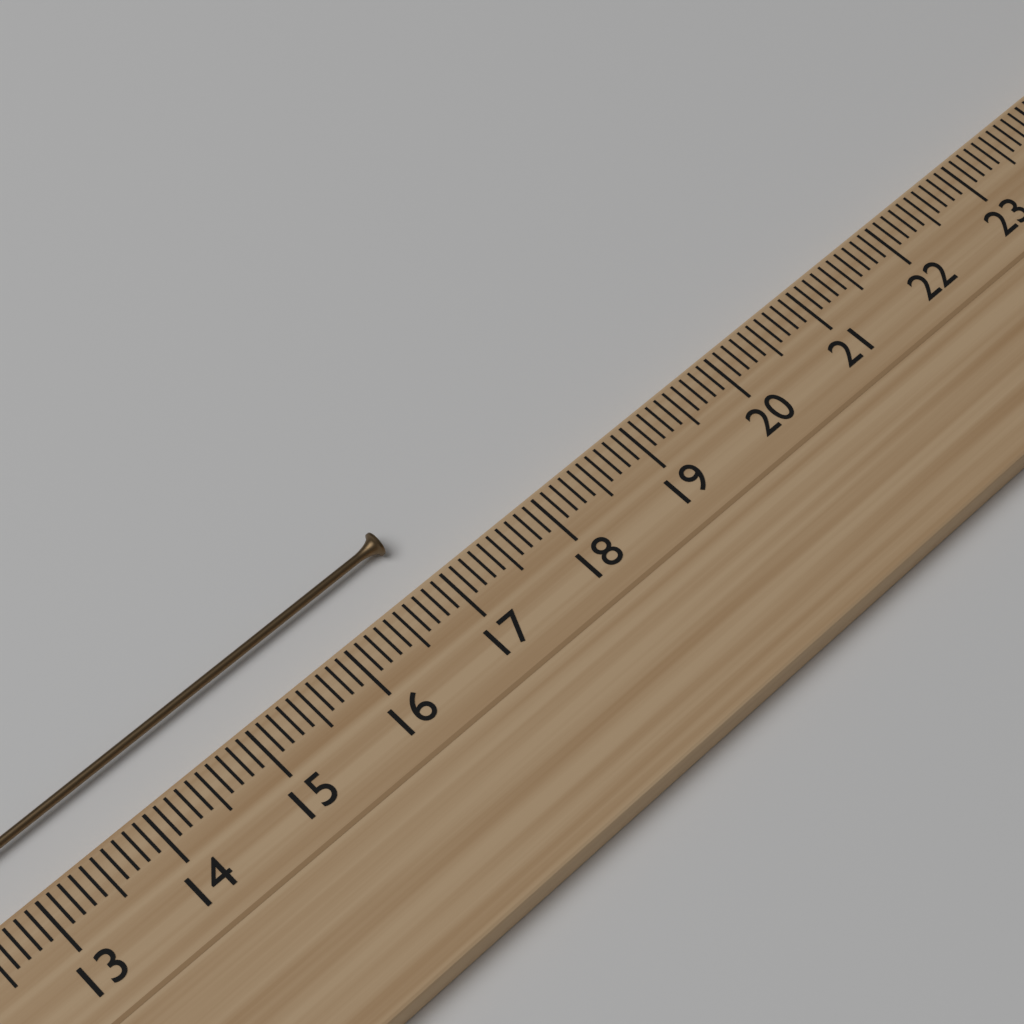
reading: 16.9 cm
